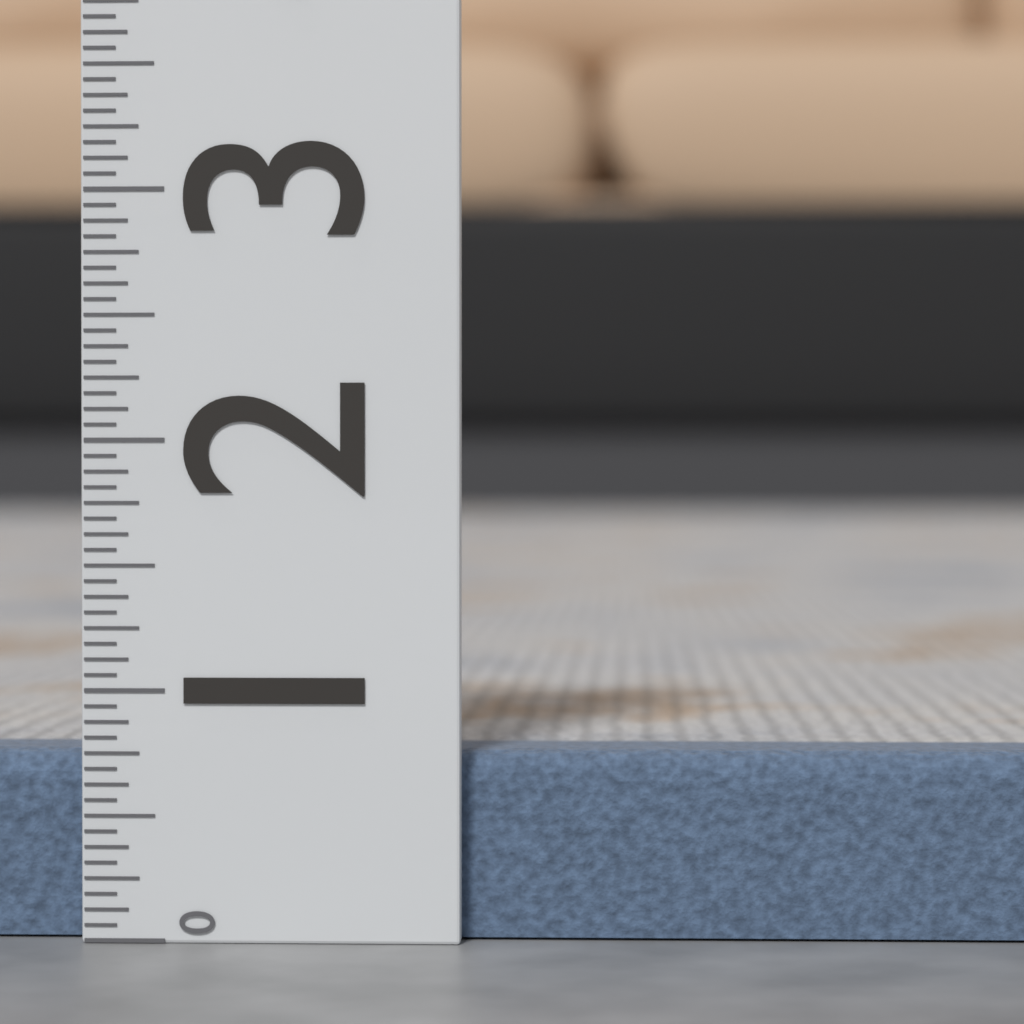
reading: 0.7500 (no unit)
